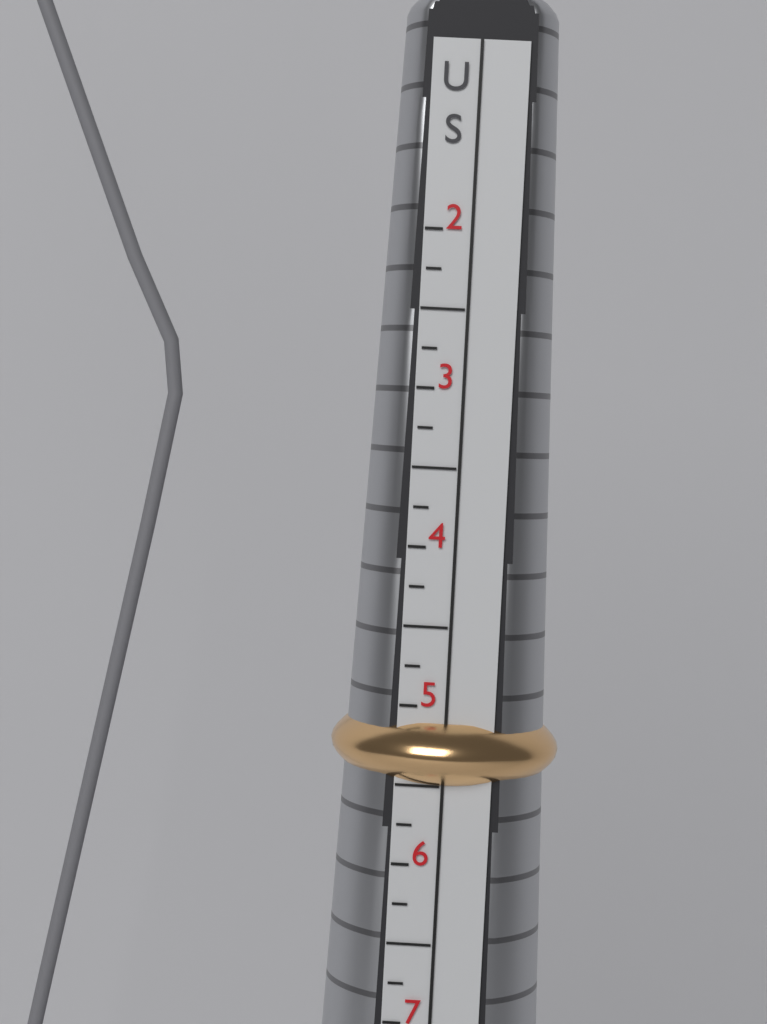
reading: 5.50 US
